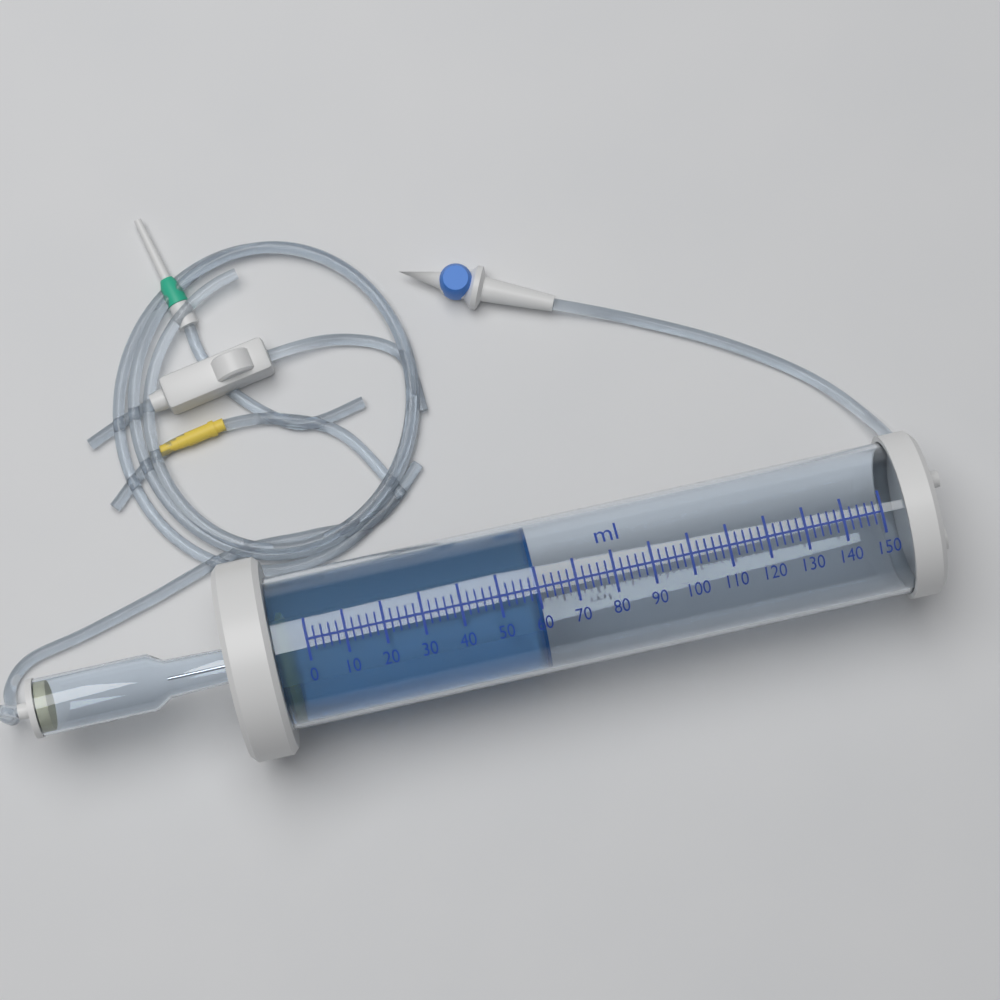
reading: 60 ml
